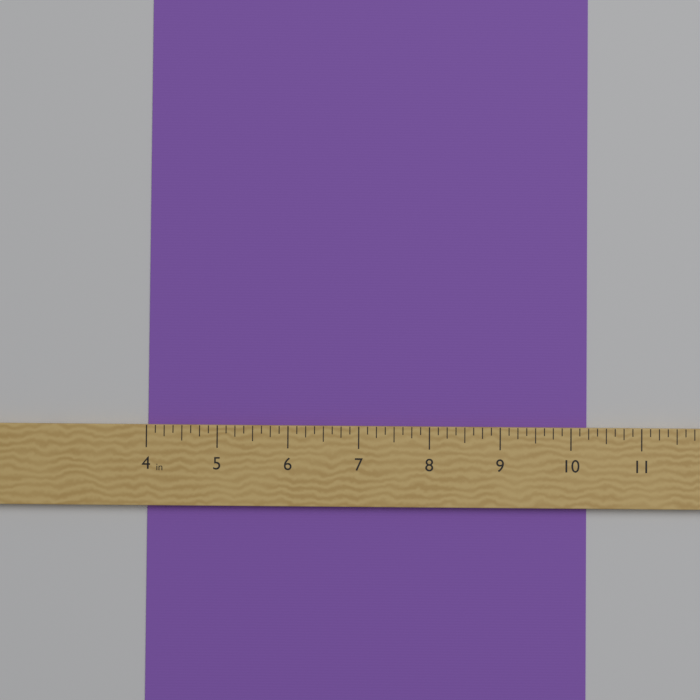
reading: 10.250 in
